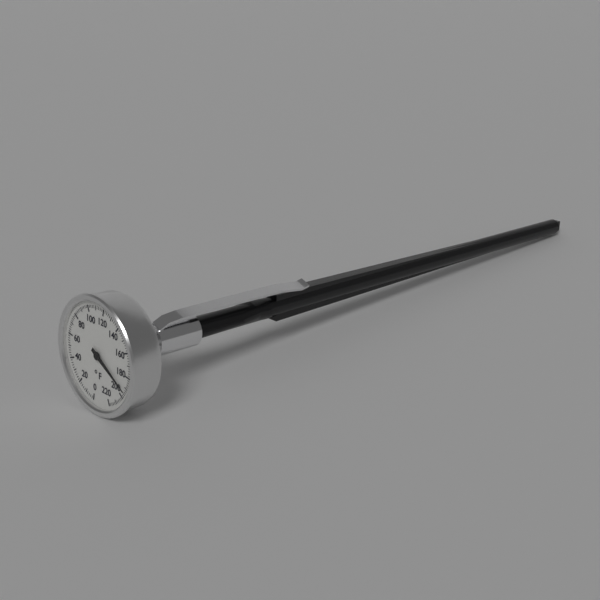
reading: 194 °F
